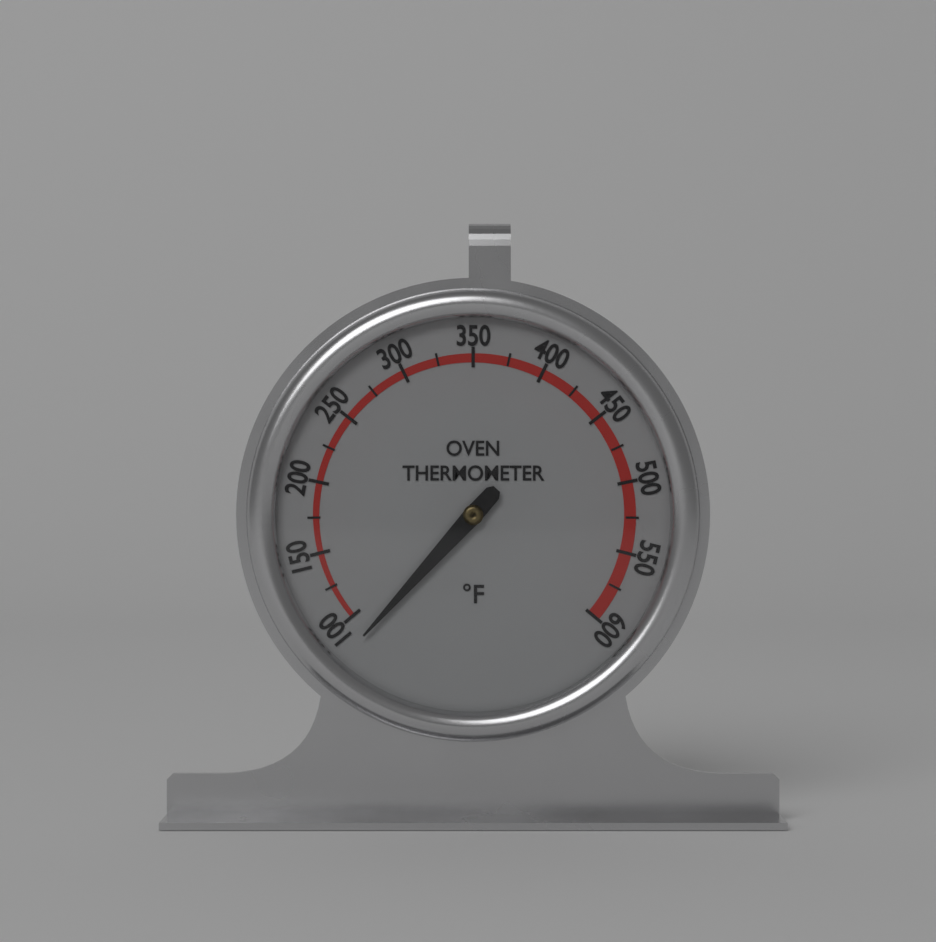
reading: 85 °F
